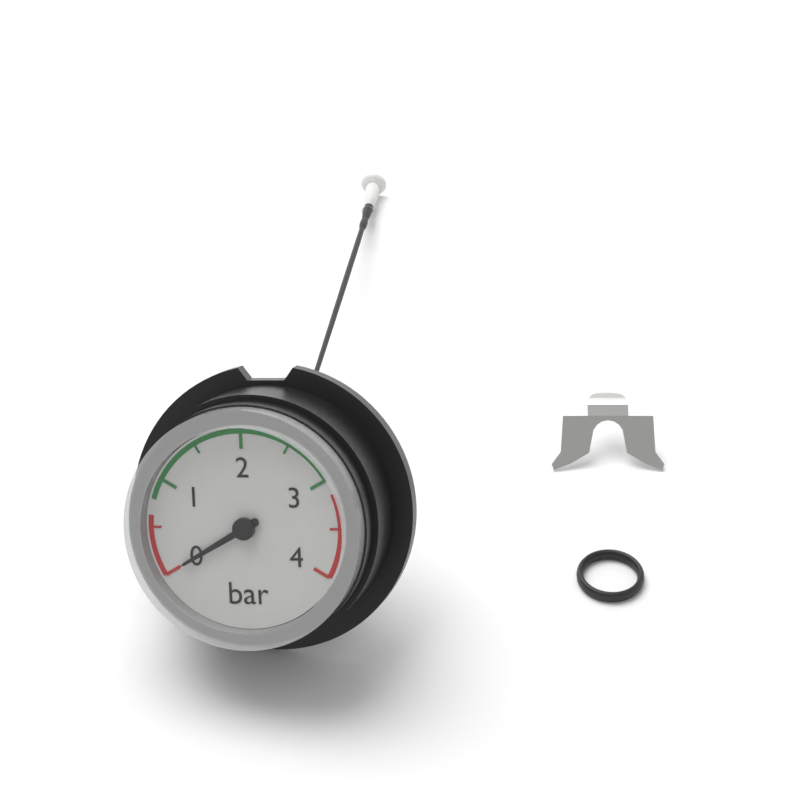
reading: 0.0 bar
